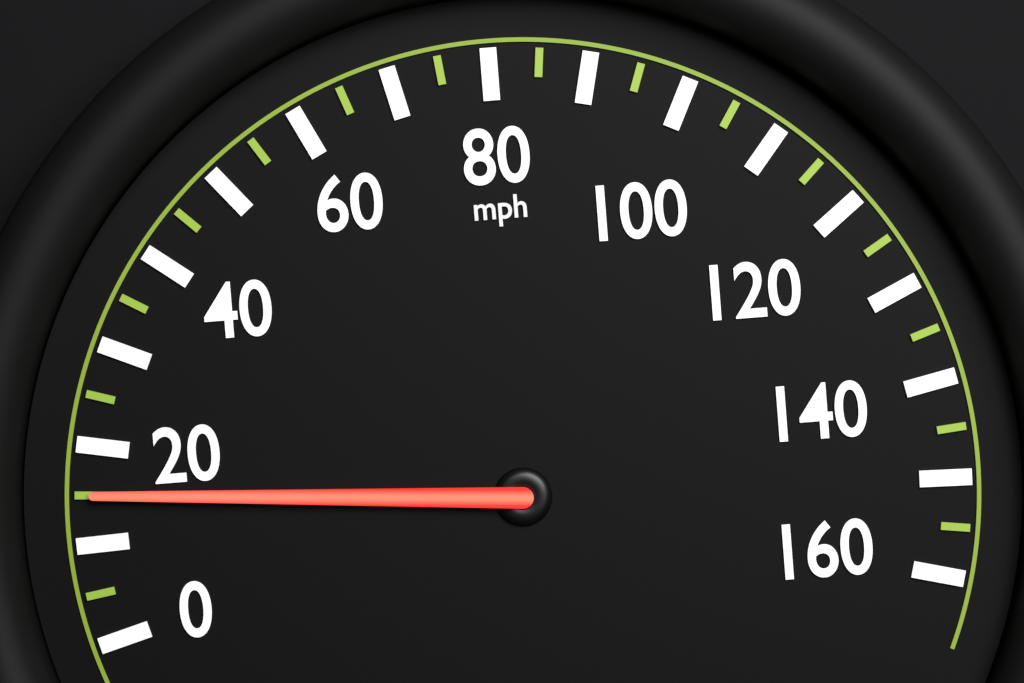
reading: 15 mph
